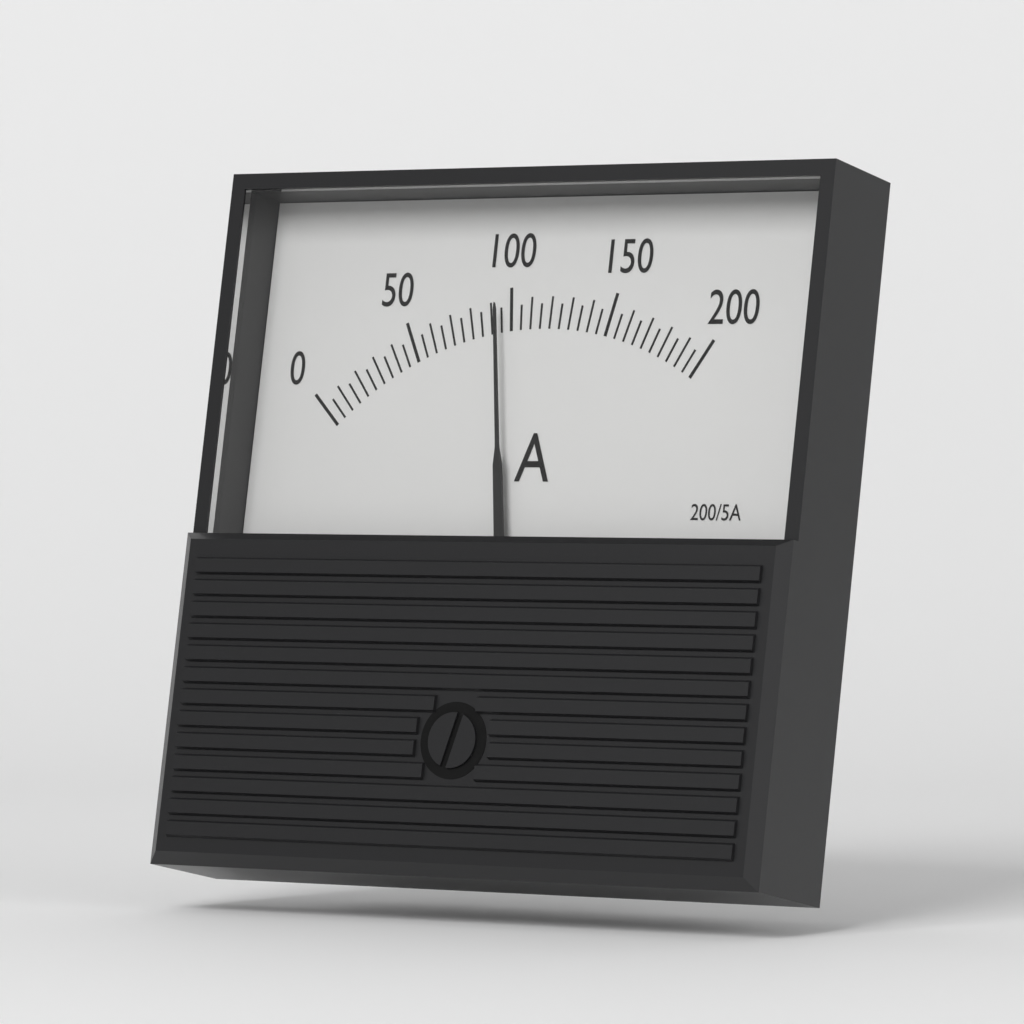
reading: 95 A
